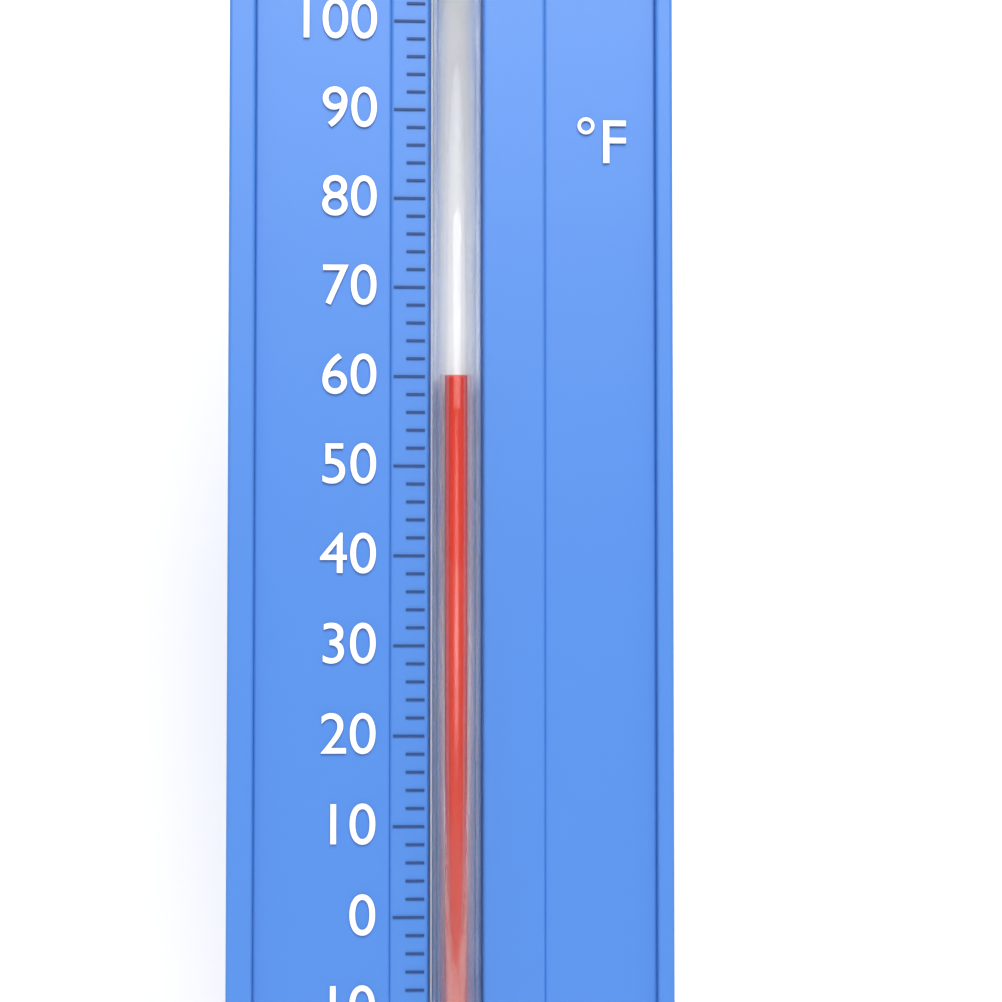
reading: 60 °F
